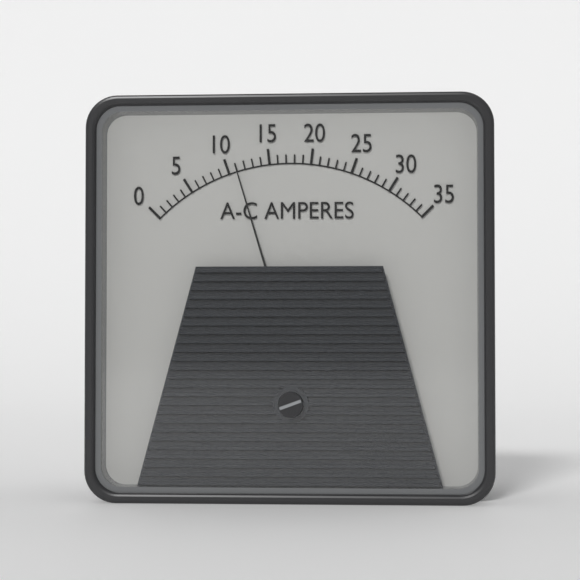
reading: 11 A
